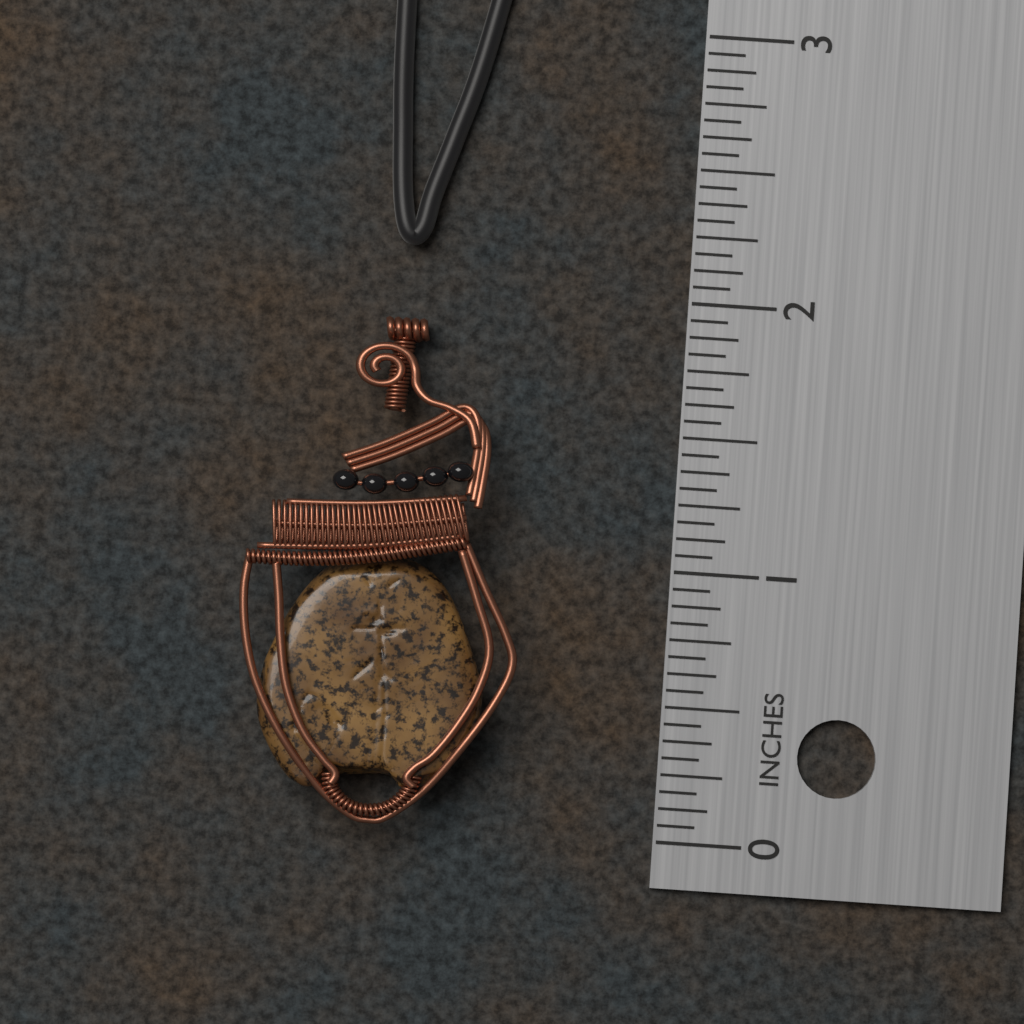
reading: 1.8750 in
